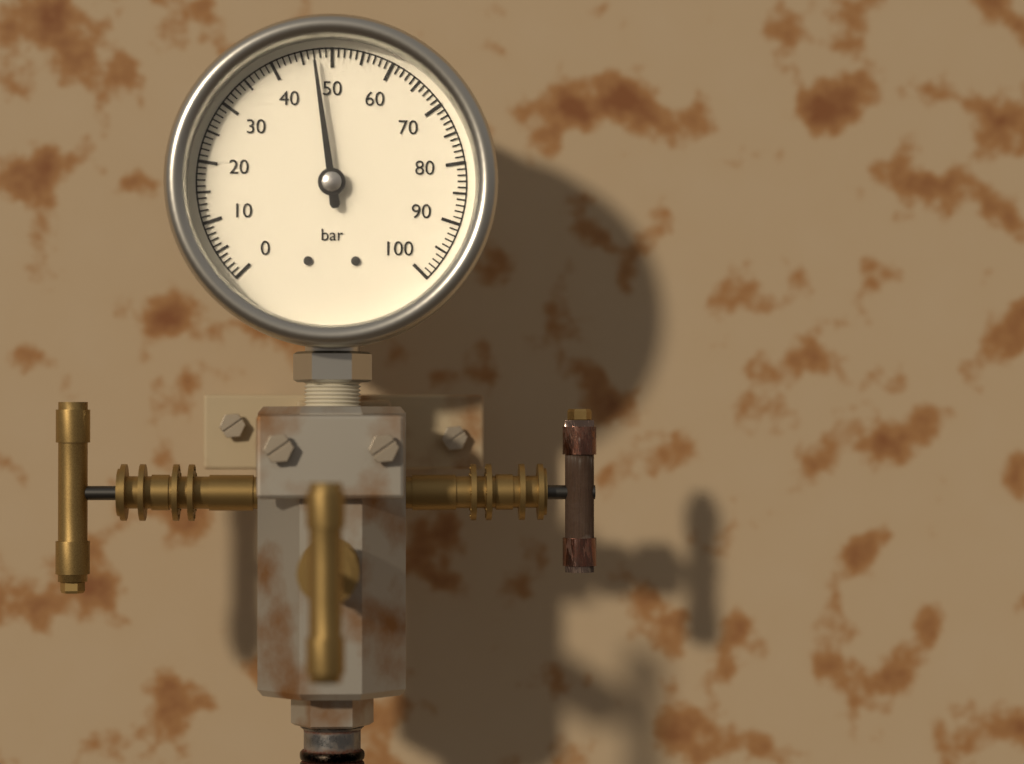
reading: 47 bar
